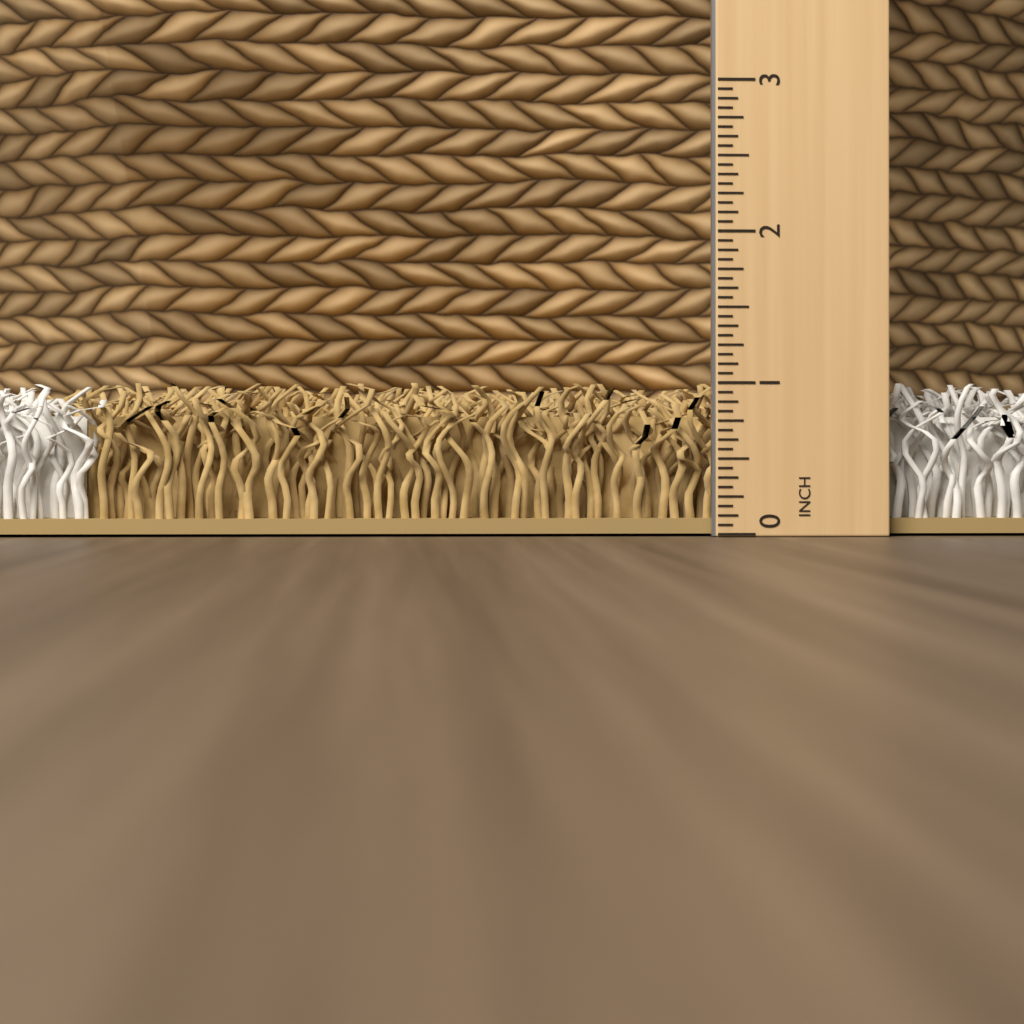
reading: 1.0000 in
